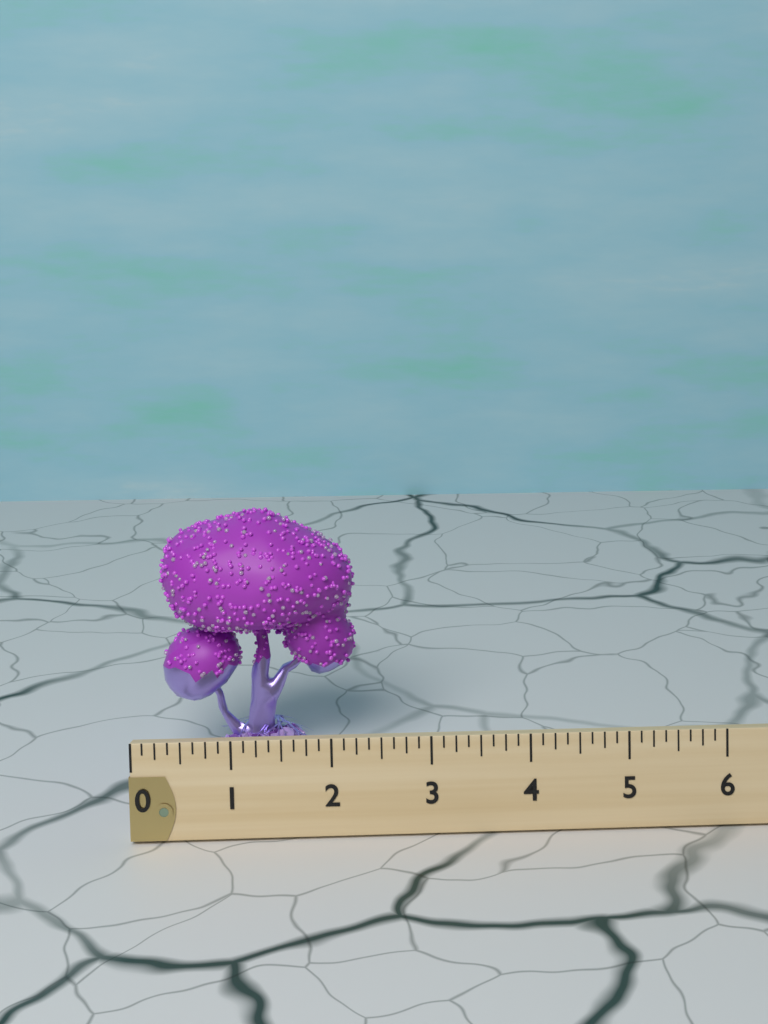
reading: 2.125 (no unit)
